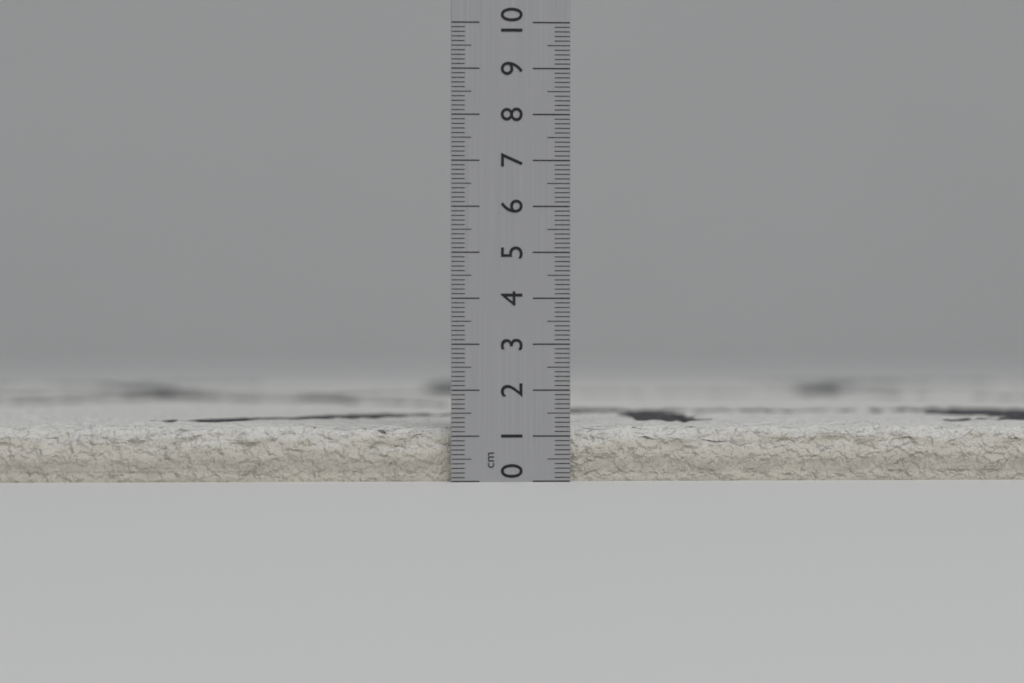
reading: 1.2 cm
